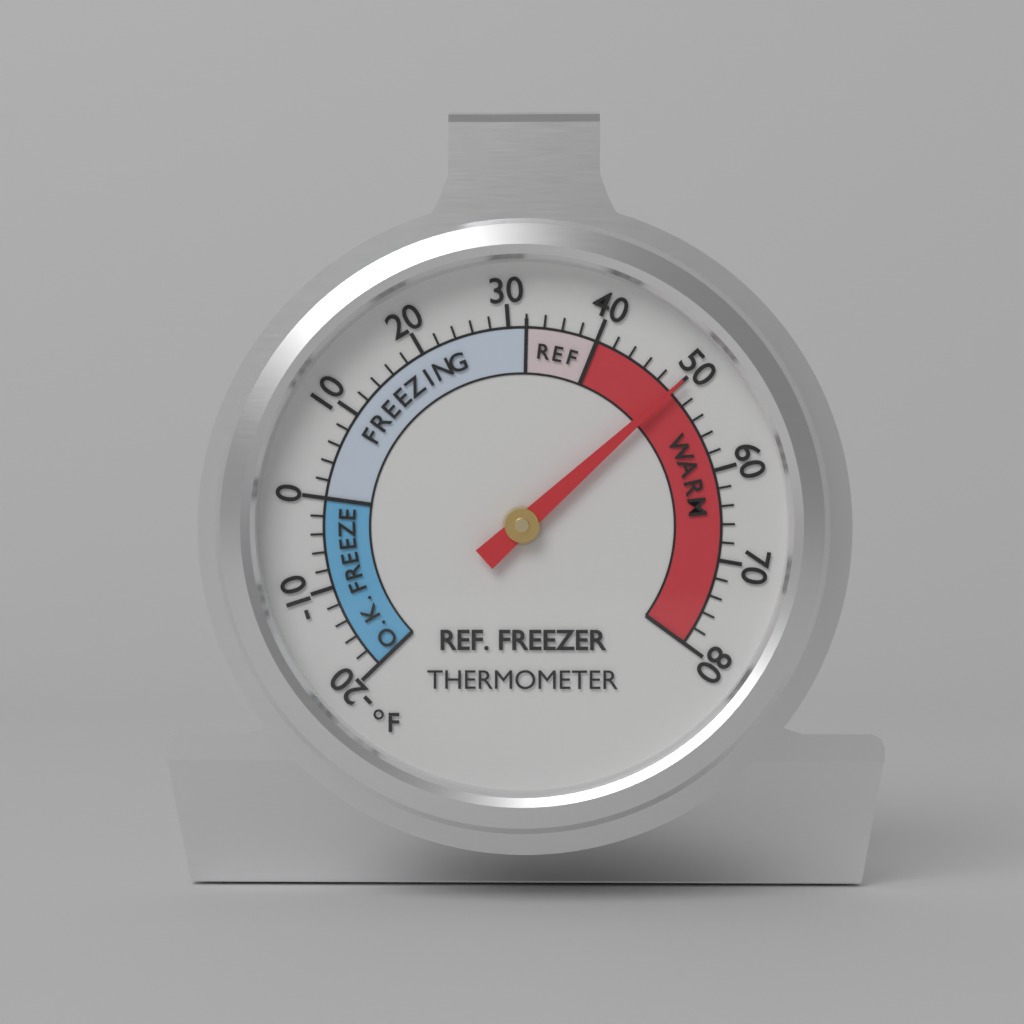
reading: 50 °F
